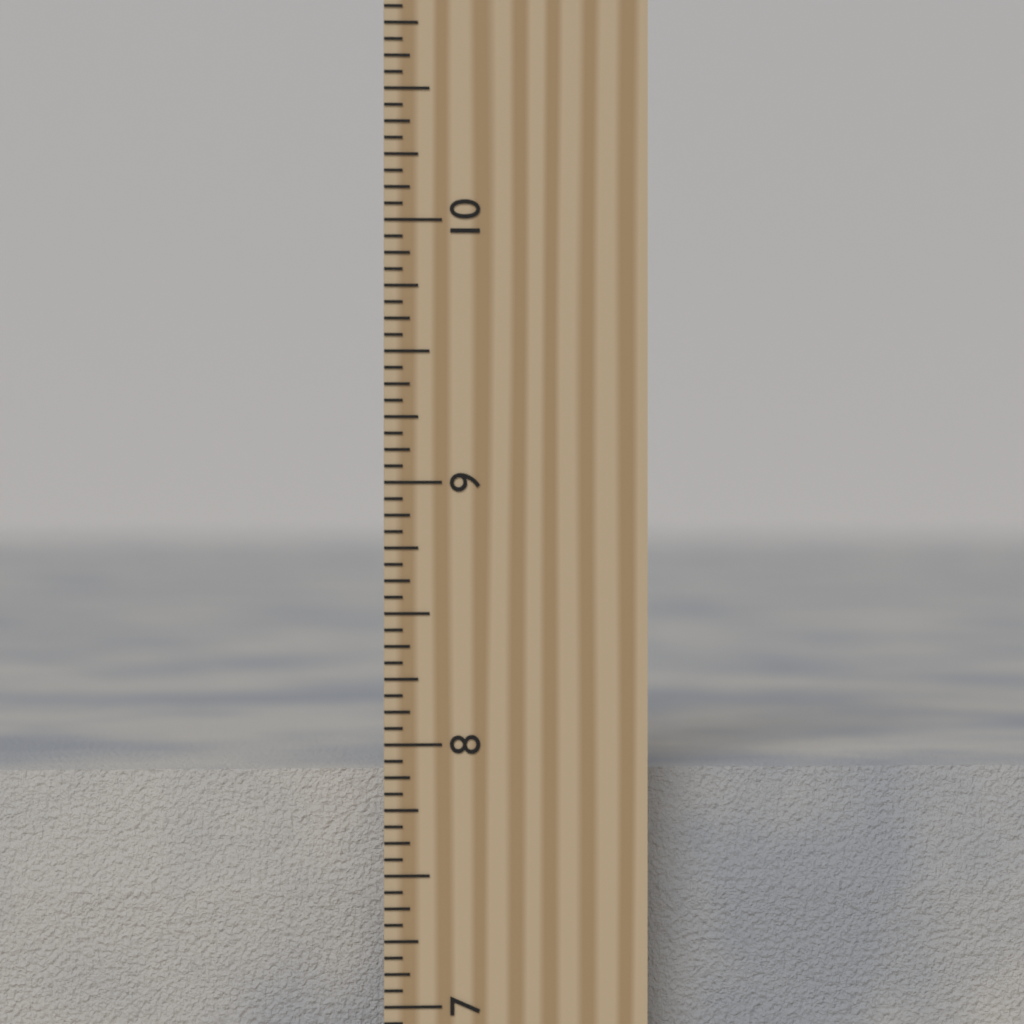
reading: 7.8750 inch
